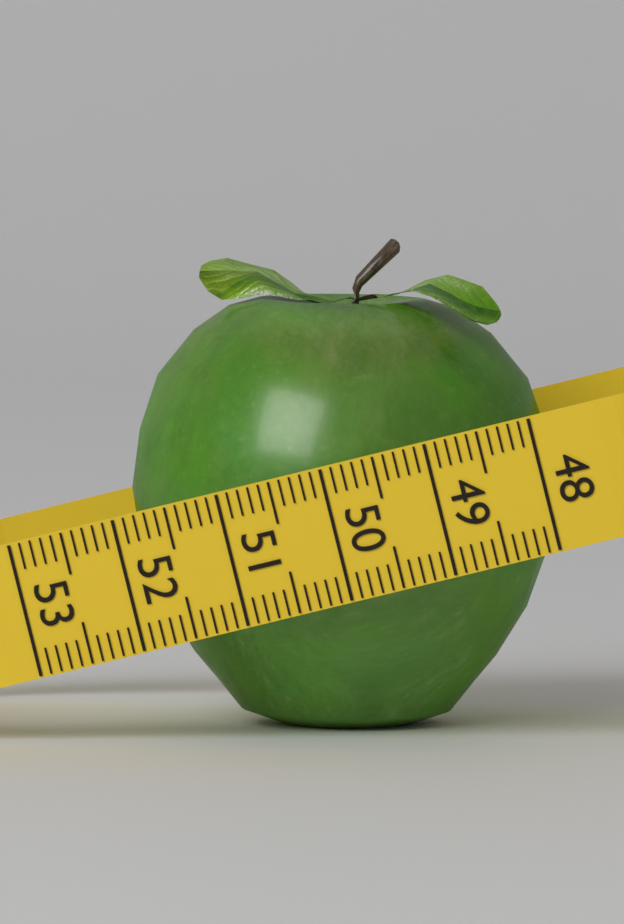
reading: 52.0 (no unit)
